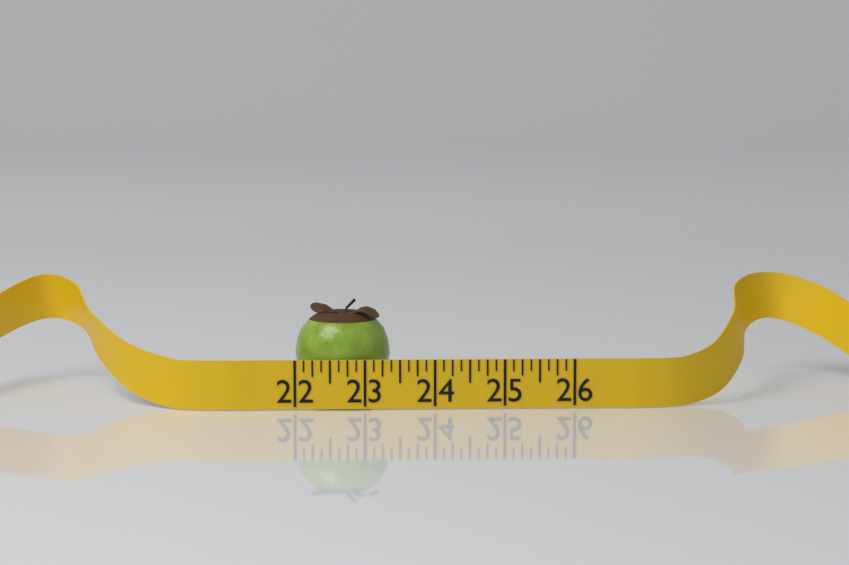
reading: 23.375 (no unit)
